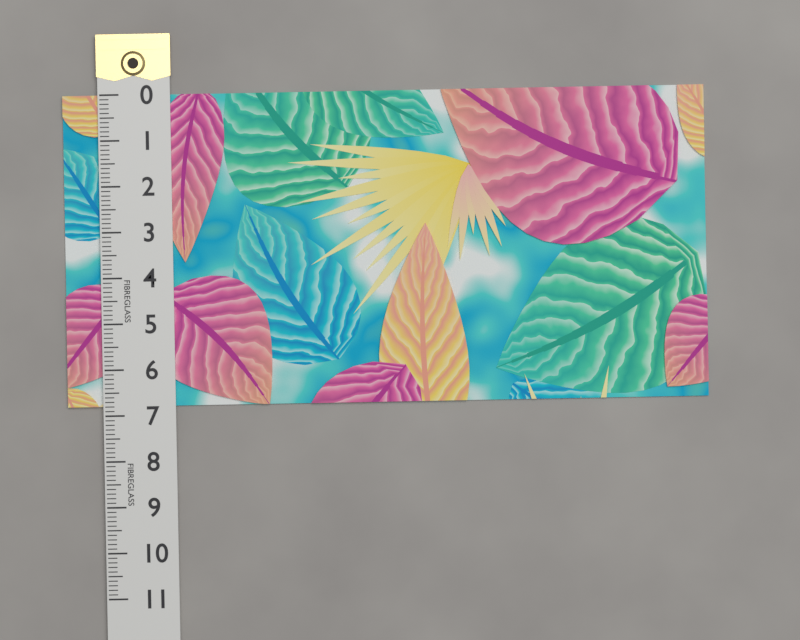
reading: 6.8 (no unit)
